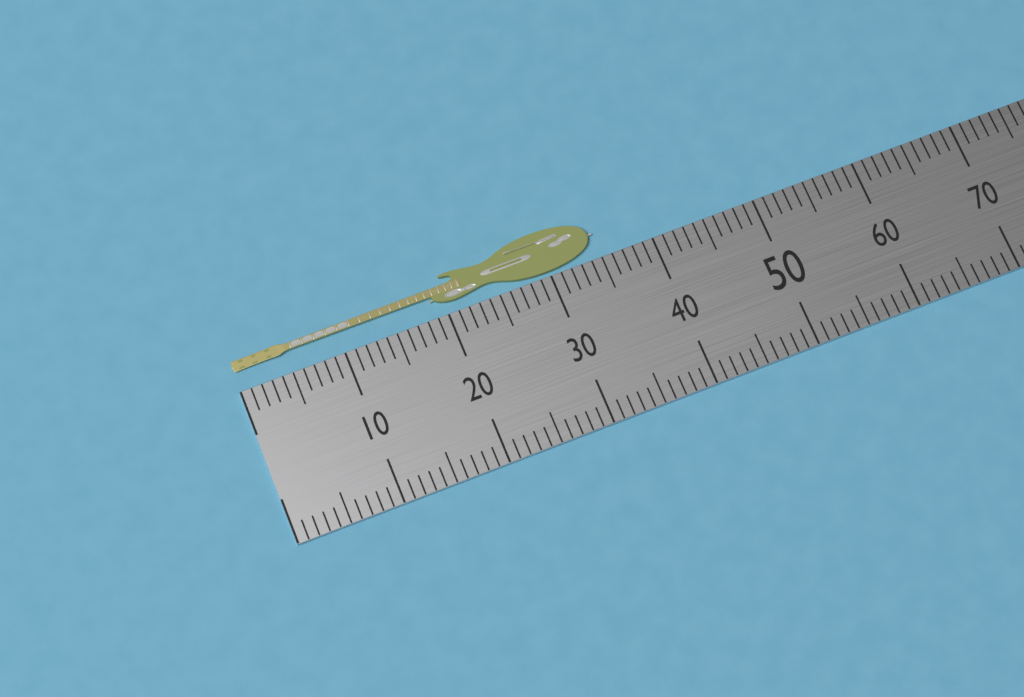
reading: 35 (no unit)
